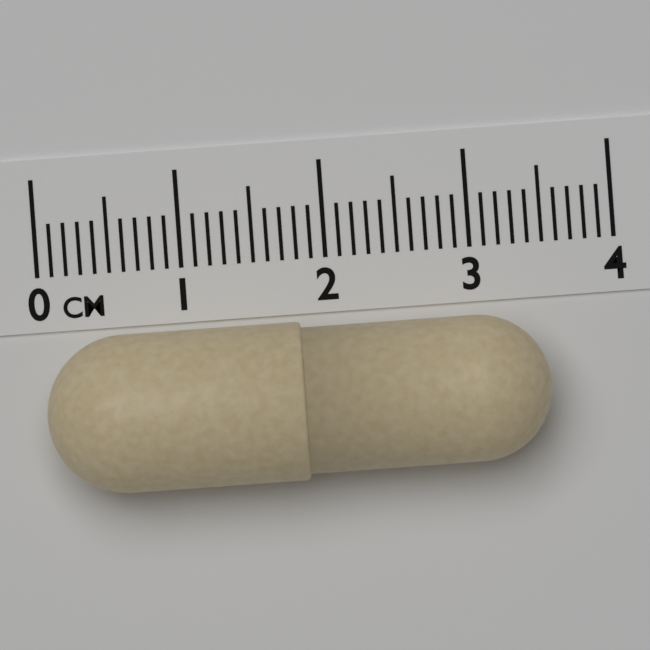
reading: 3.5 cm
